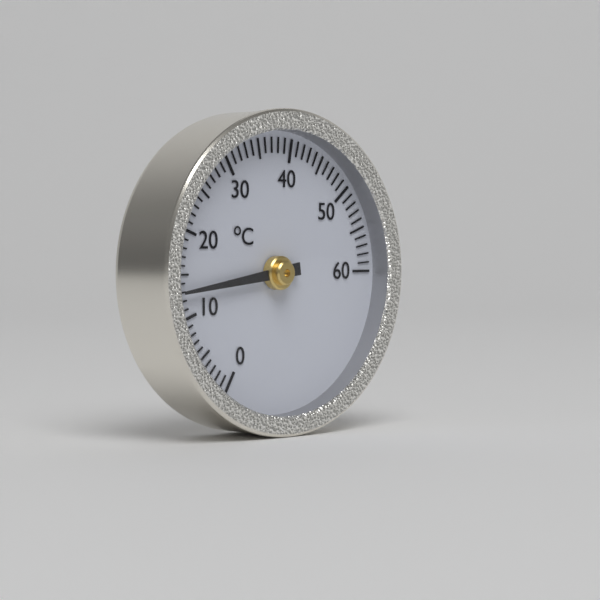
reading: 13 °C
